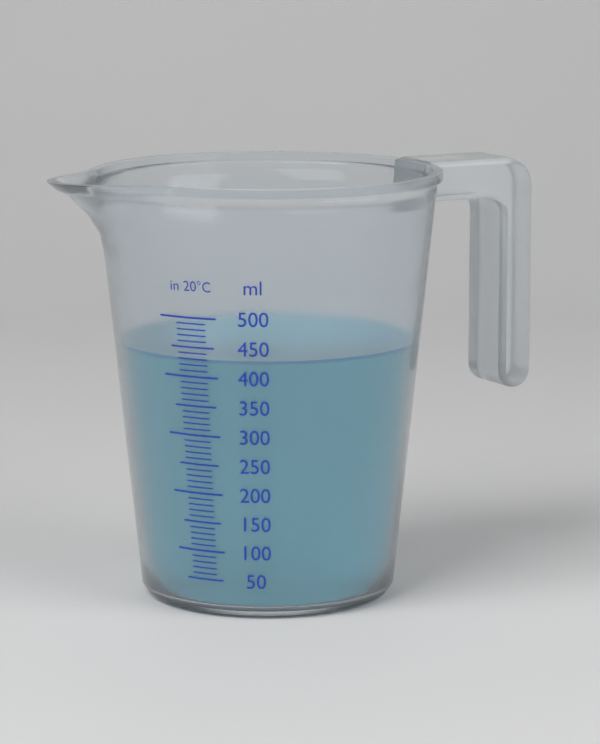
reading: 430 ml
